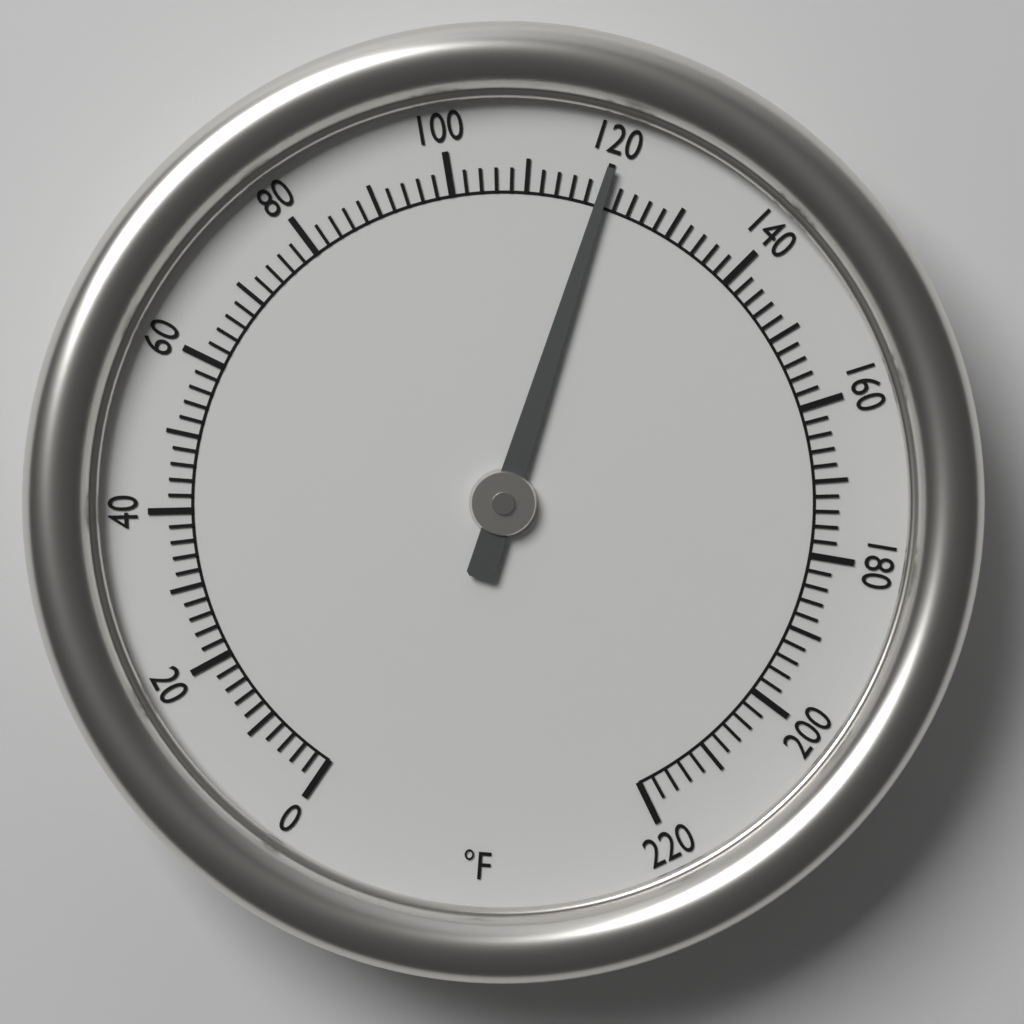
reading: 120 °F
